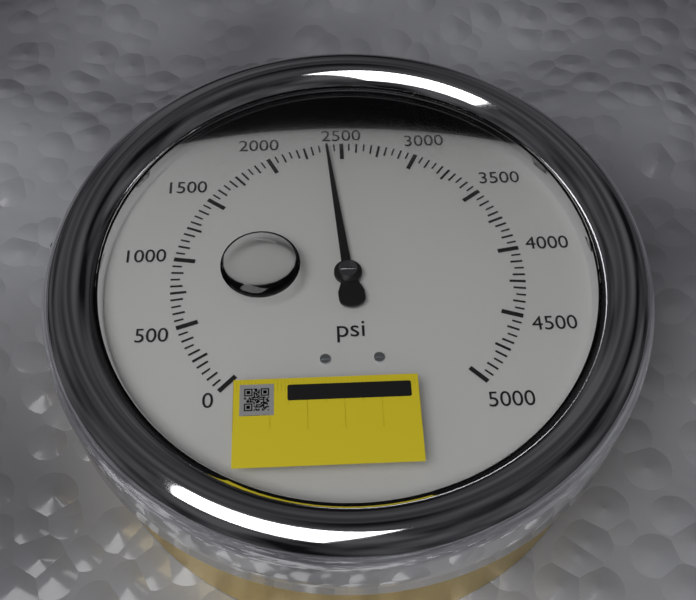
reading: 2400 psi
